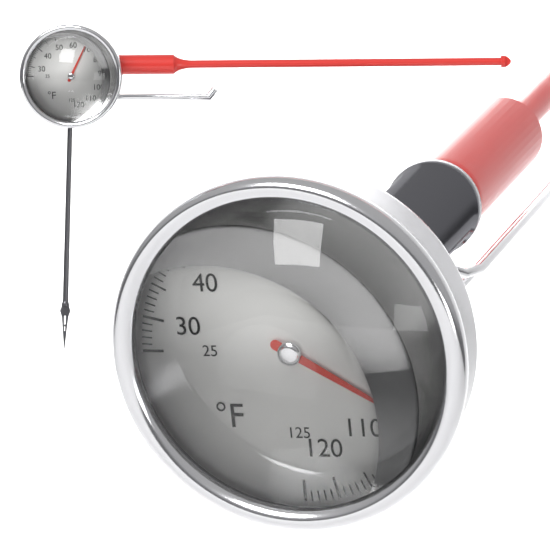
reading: 103 °F
